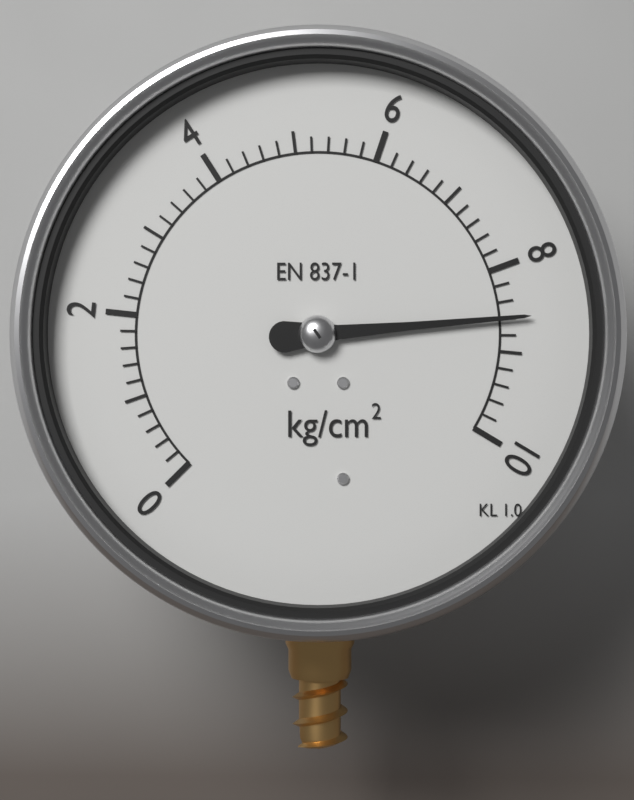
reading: 8.6 kg/cm²
